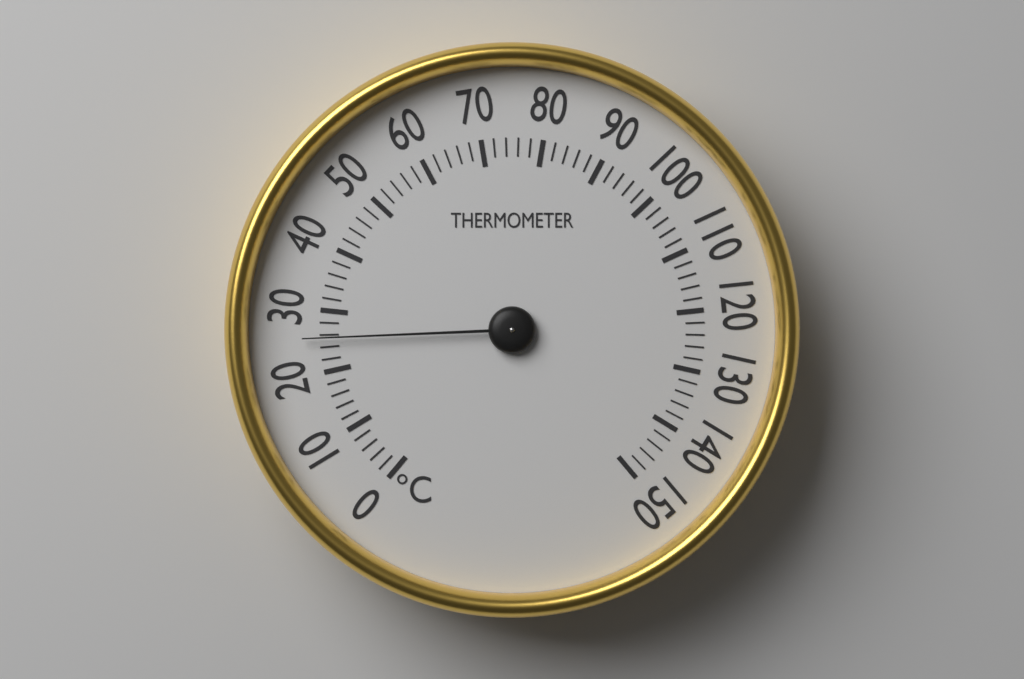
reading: 25.5 °C
